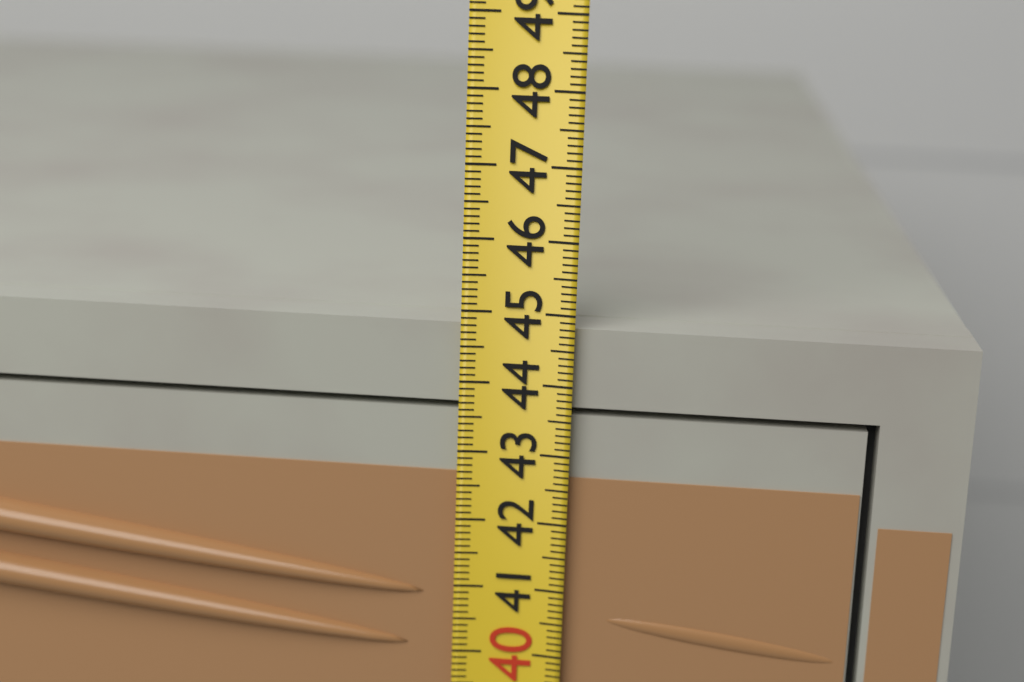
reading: 44.8 (no unit)
